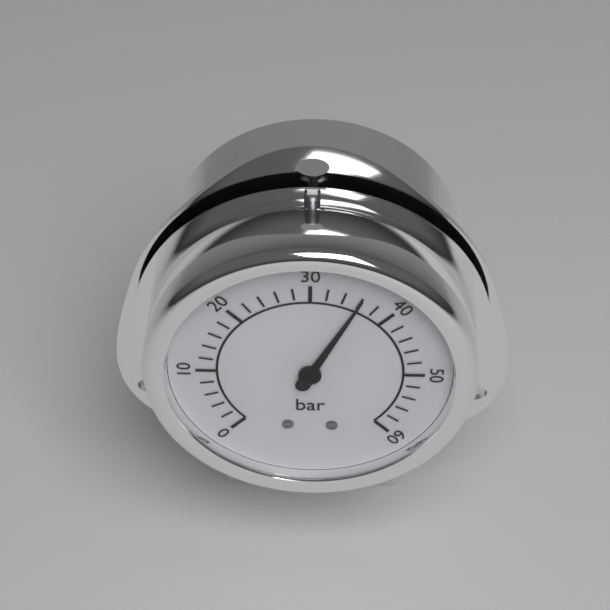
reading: 36 bar
